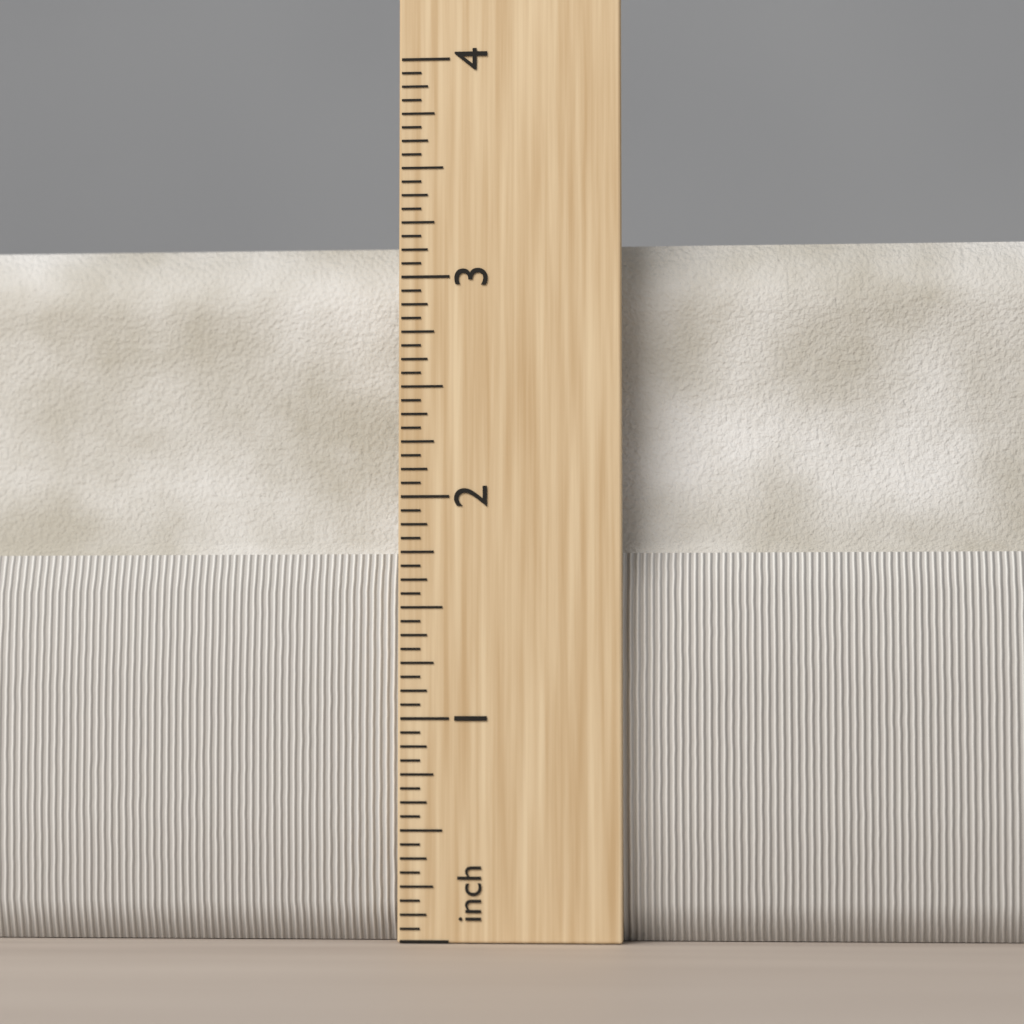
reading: 3.1875 in
